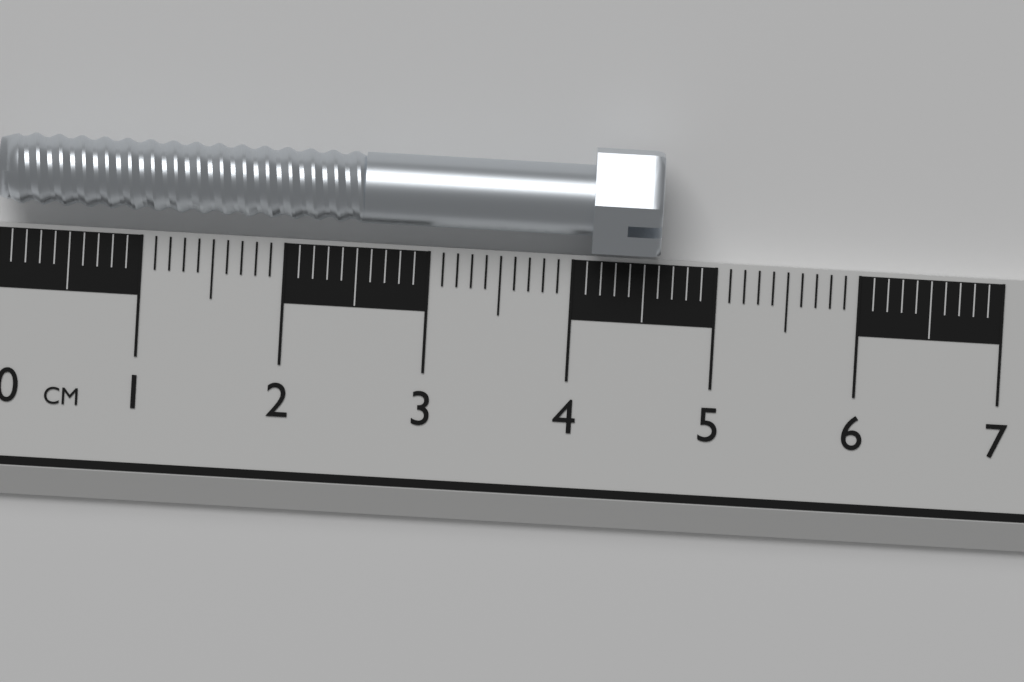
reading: 4.6 cm
